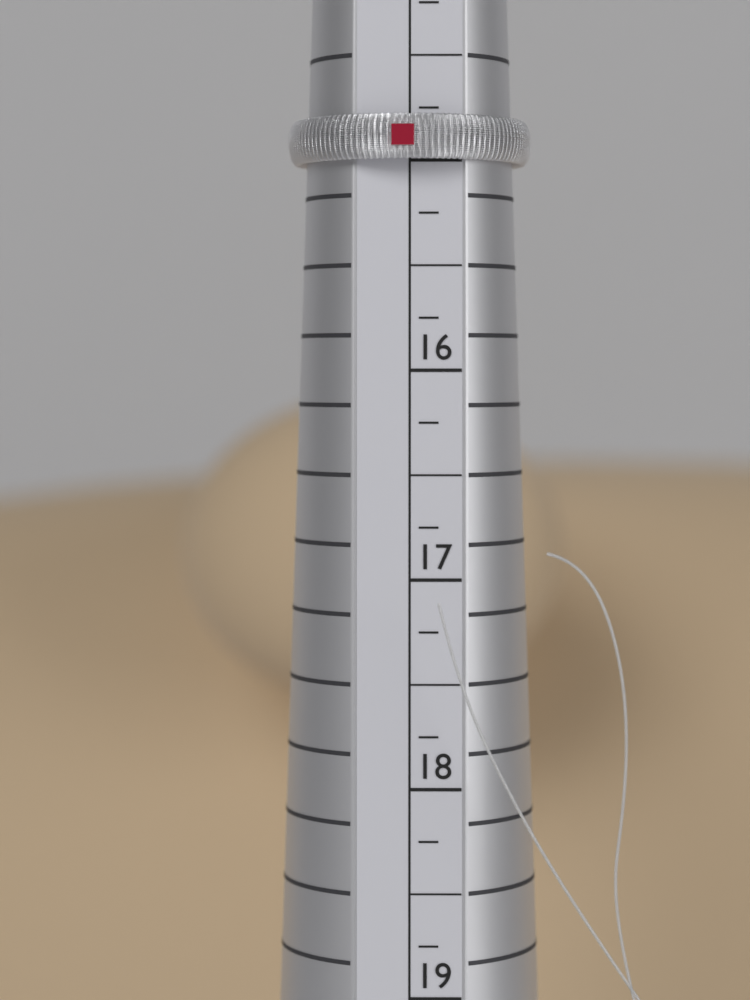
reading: 15.00 (no unit)
